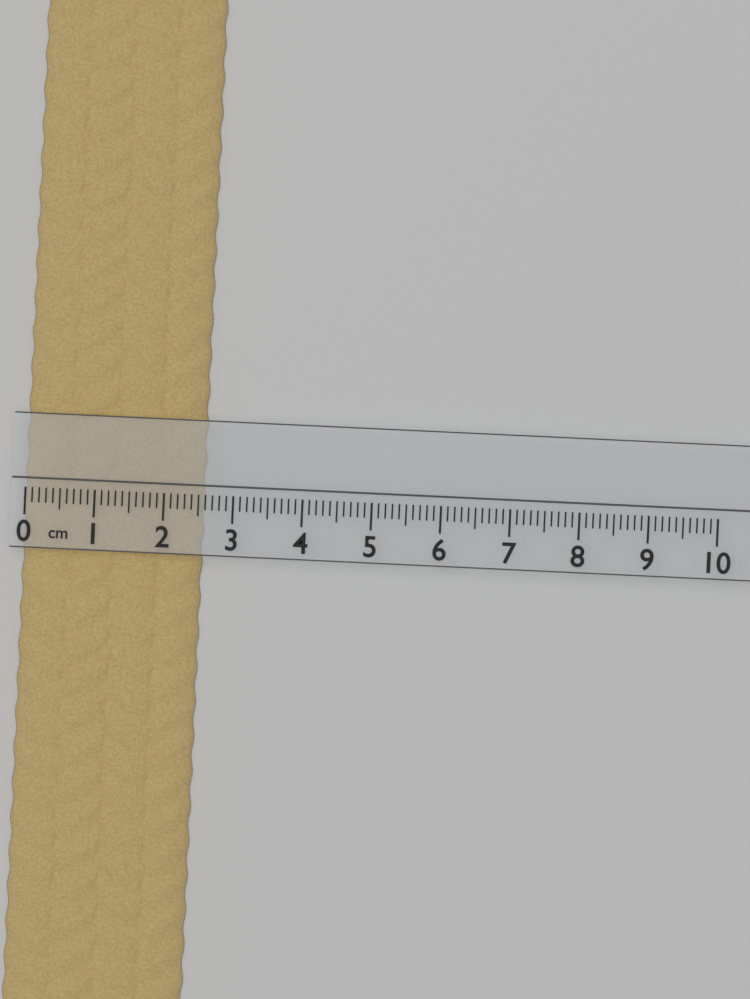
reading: 2.6 cm
